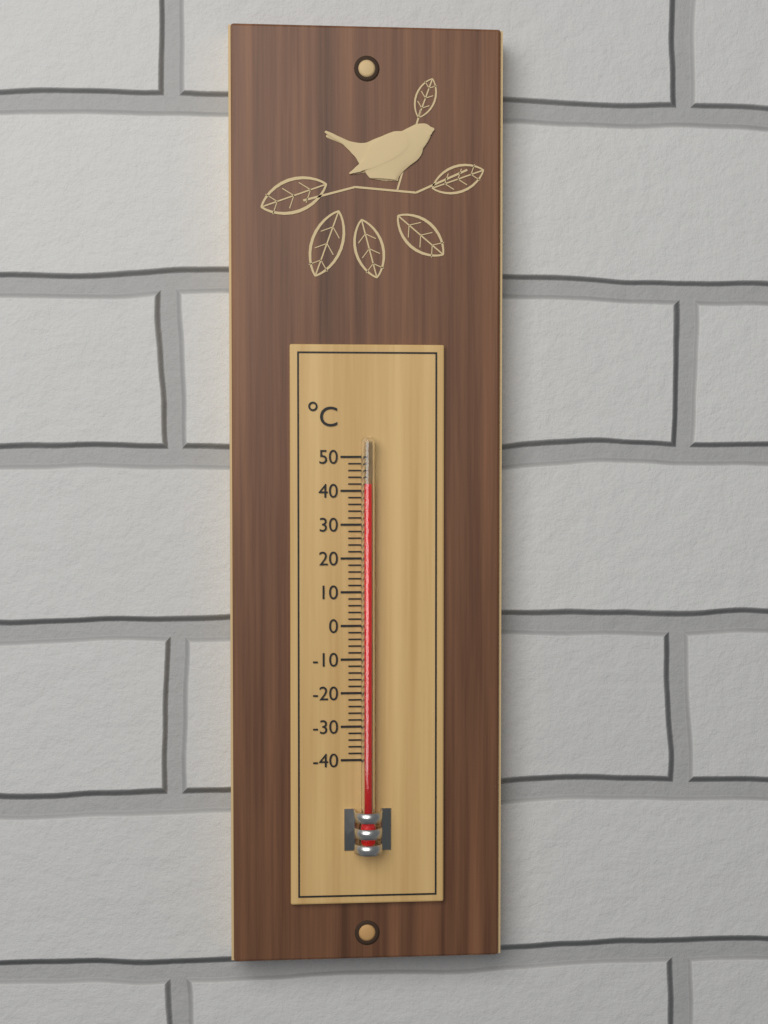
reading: 42 °C
